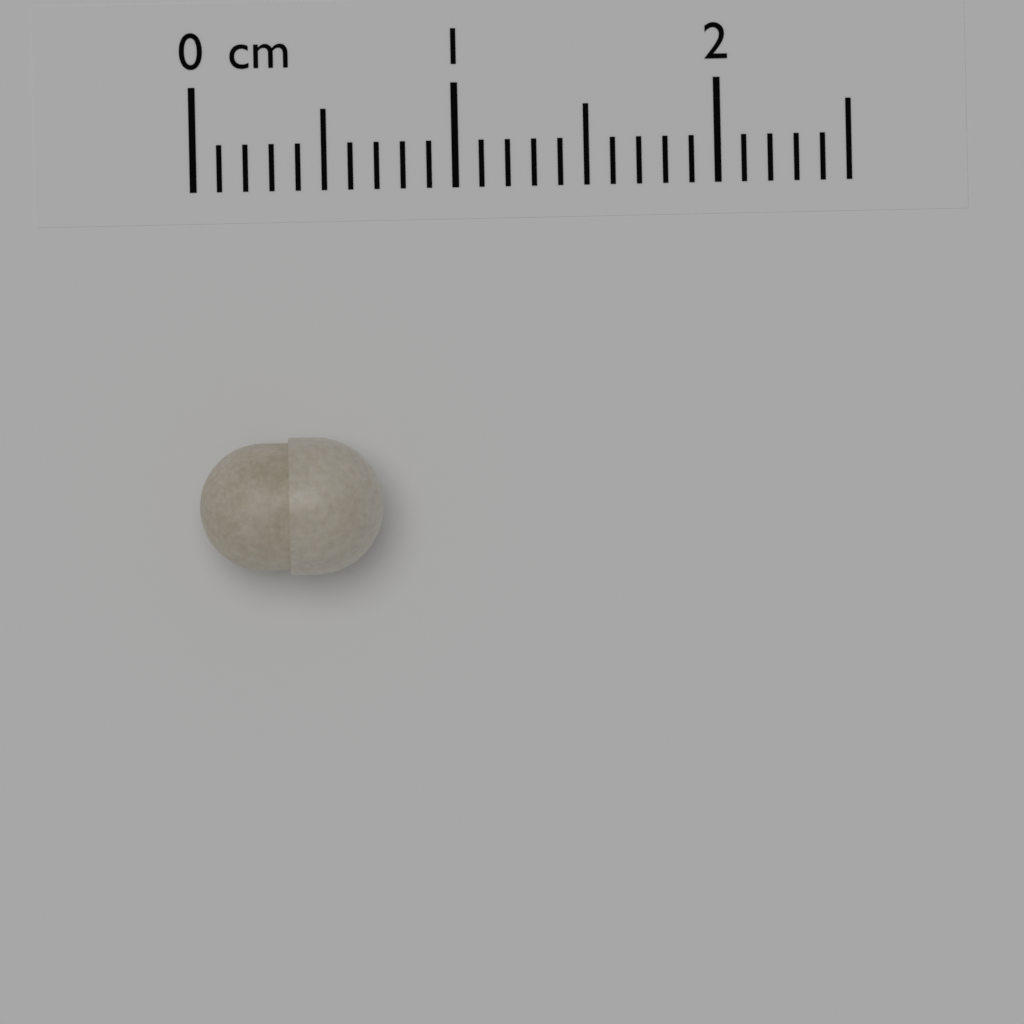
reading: 0.7 cm
